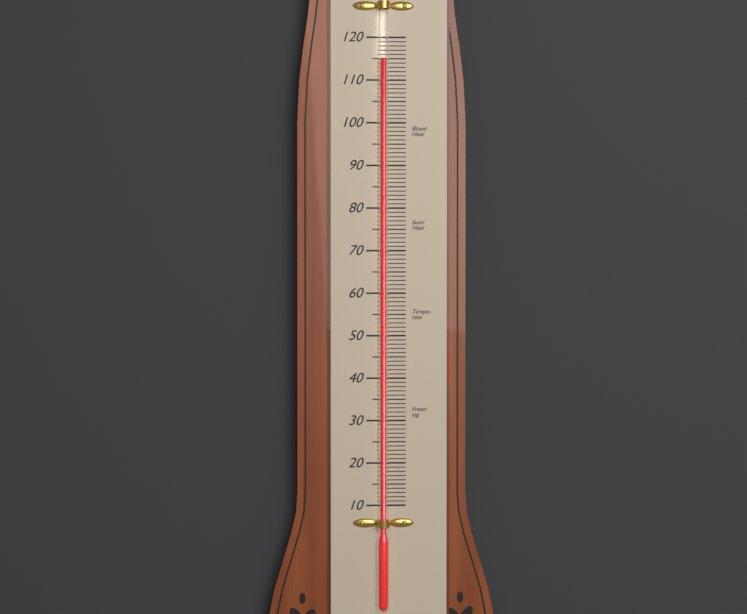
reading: 115 (no unit)
